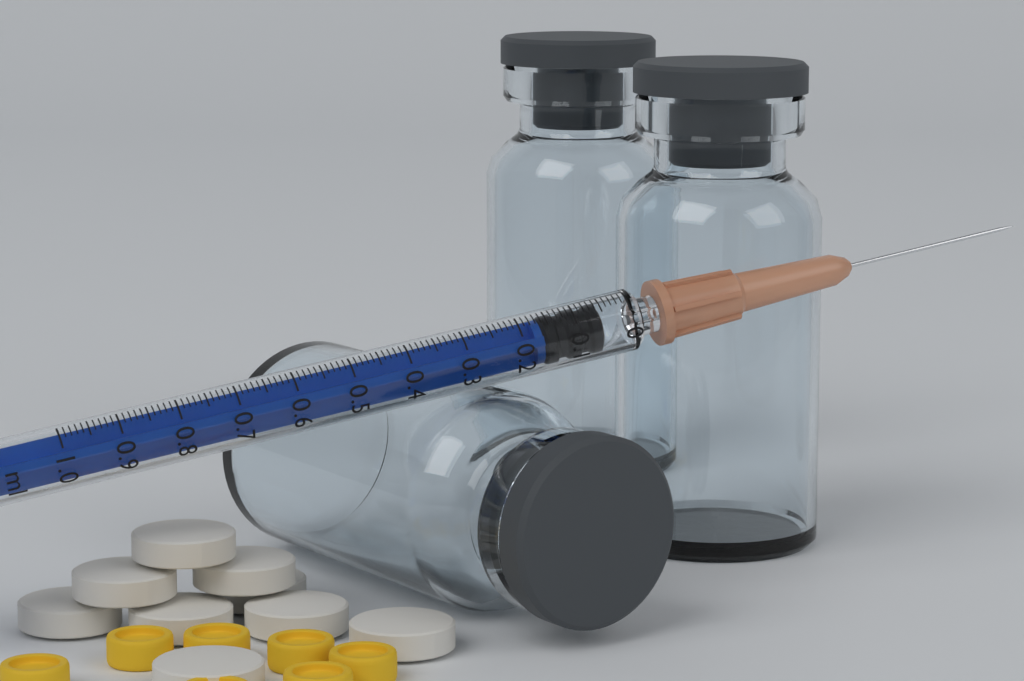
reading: 0.05 ml
